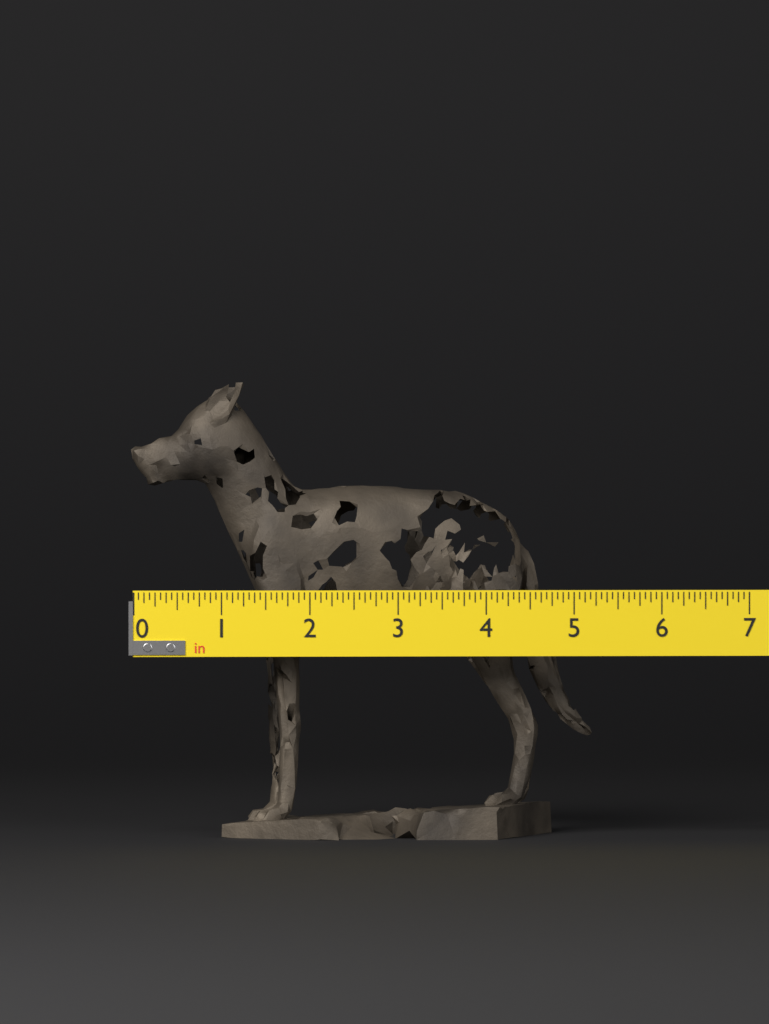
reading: 5.3125 in
